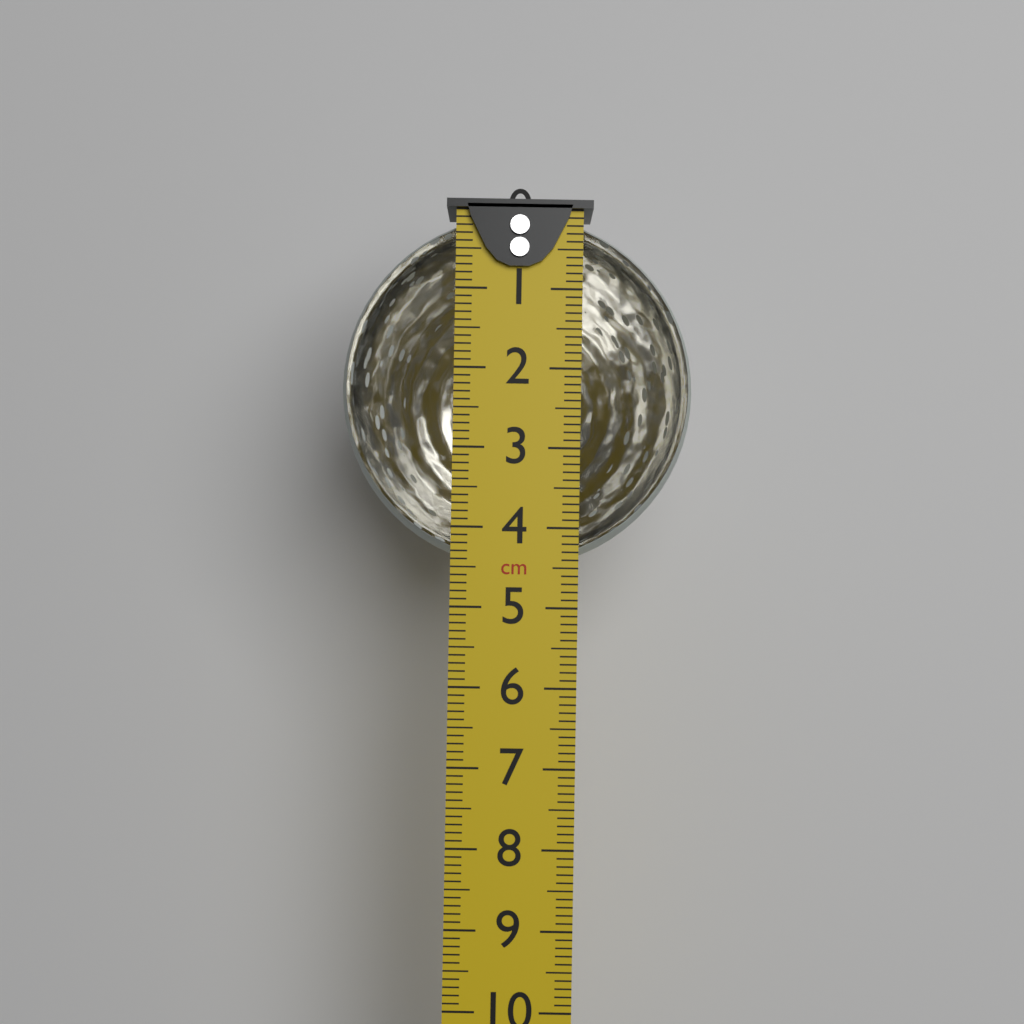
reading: 4.5 cm
